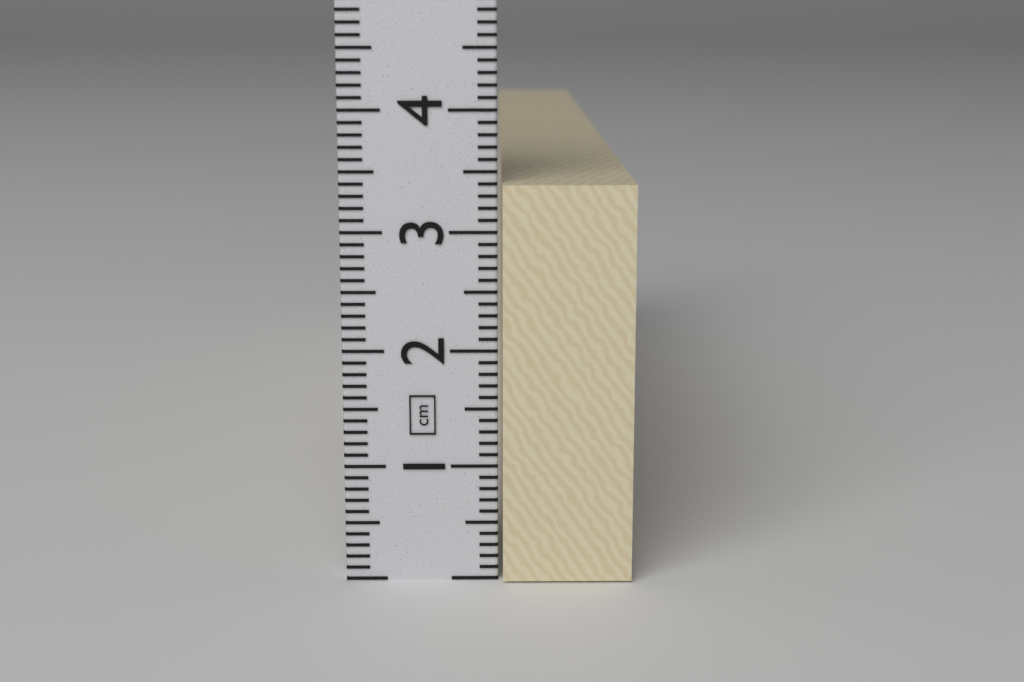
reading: 3.4 cm
